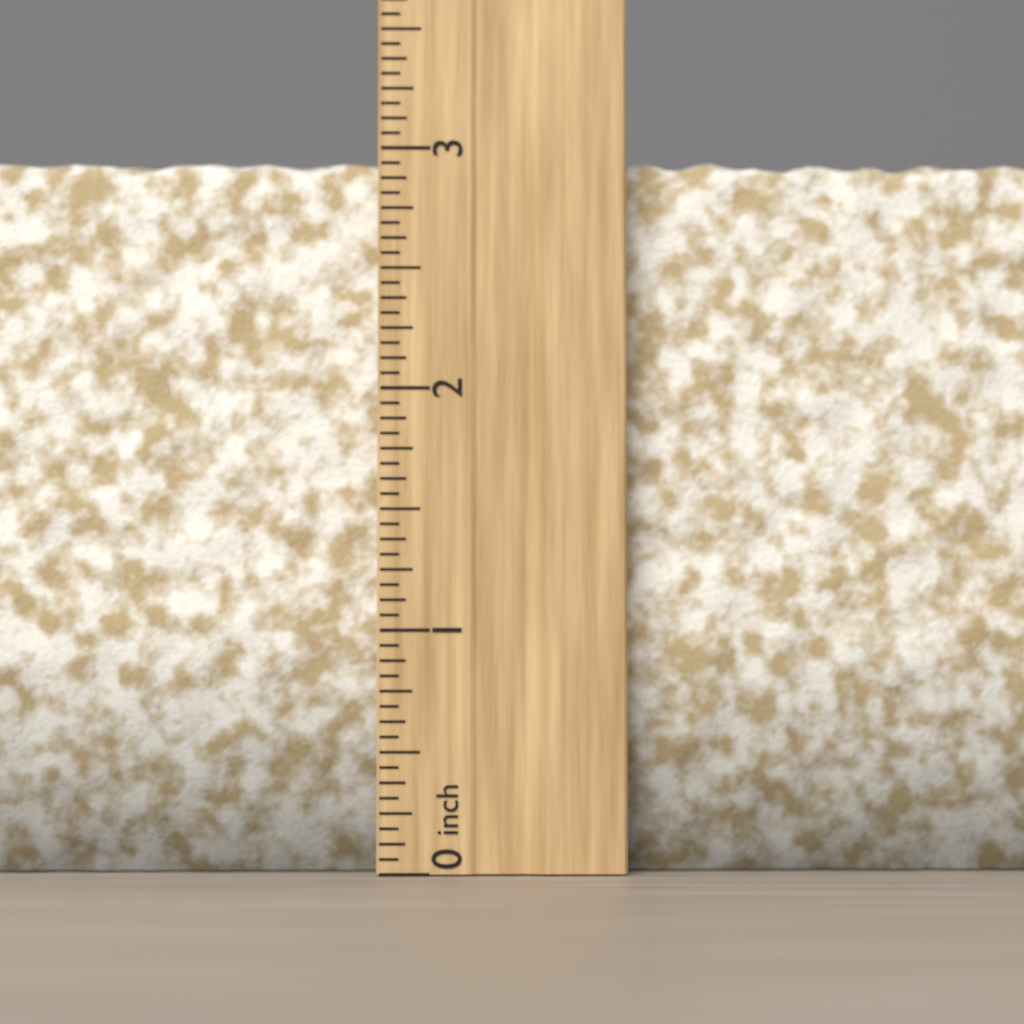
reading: 3.0000 inch
